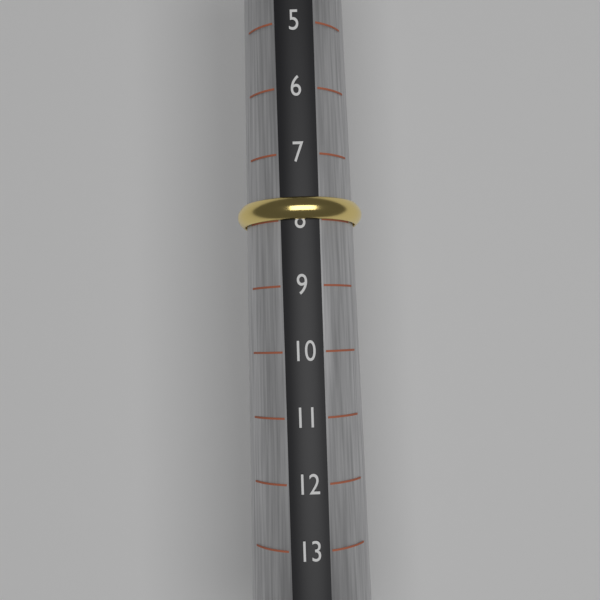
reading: 8 (no unit)
